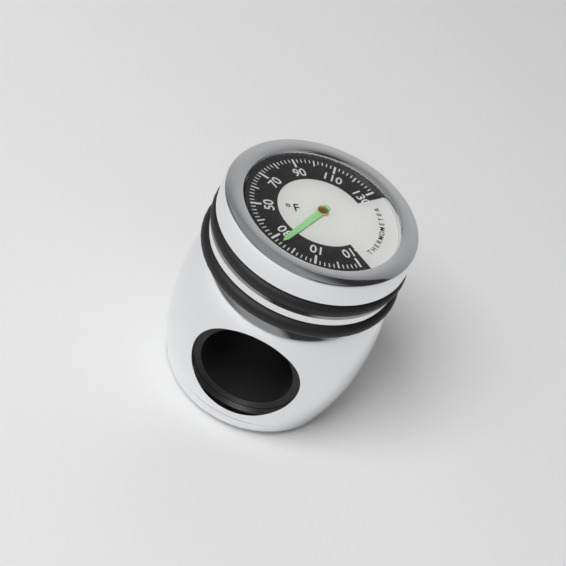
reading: 26 °F
